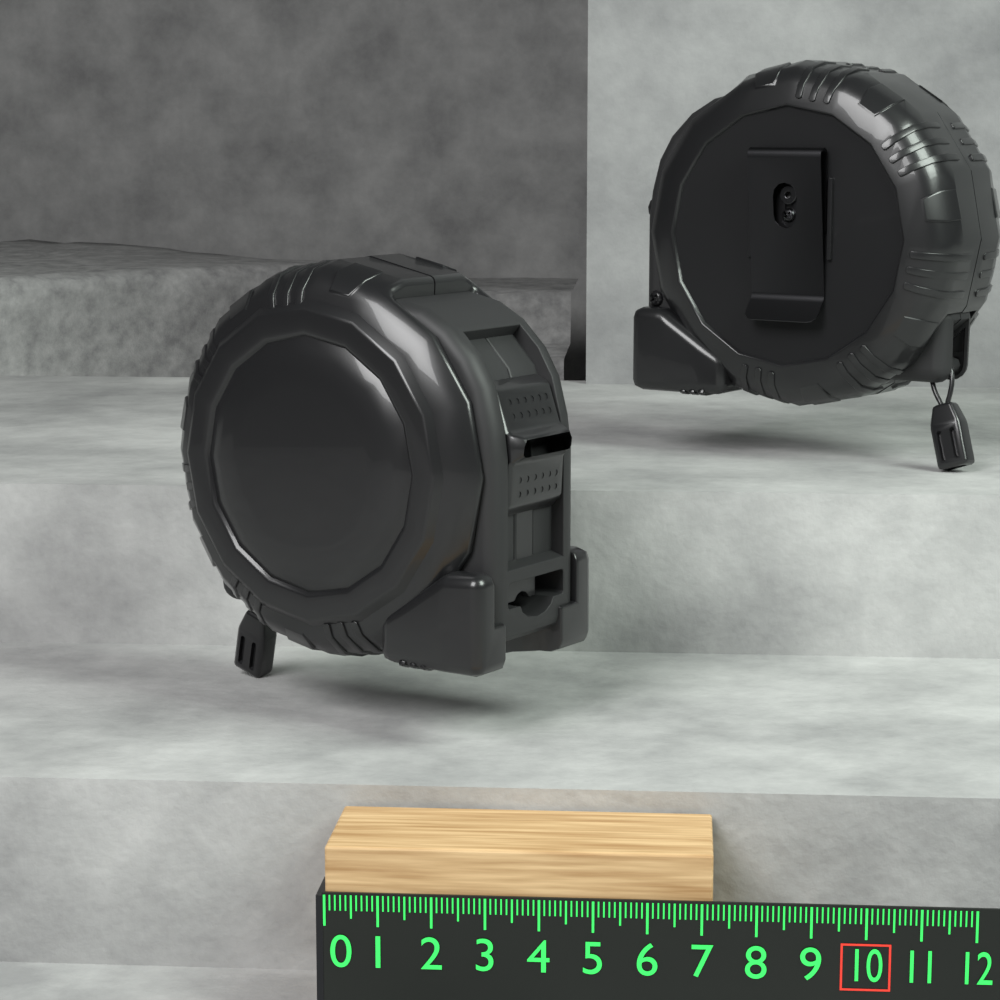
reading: 7.2 (no unit)
